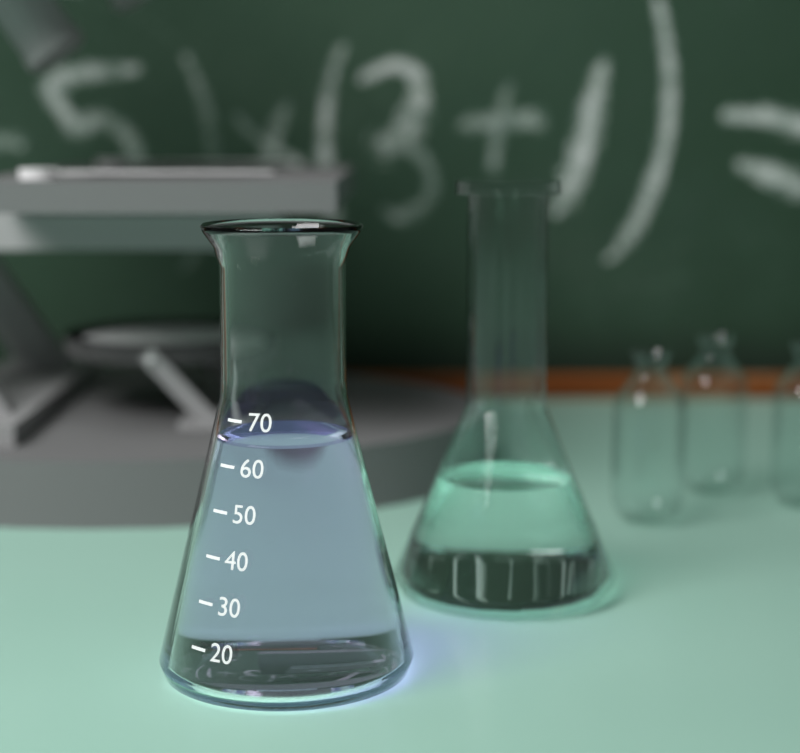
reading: 65 (no unit)
